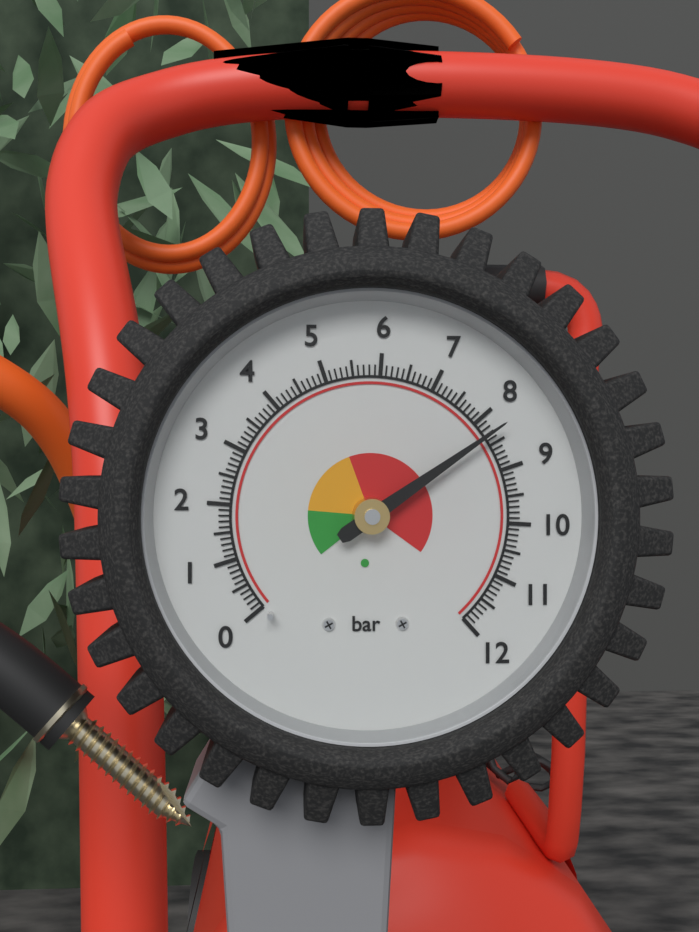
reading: 8.3 bar
